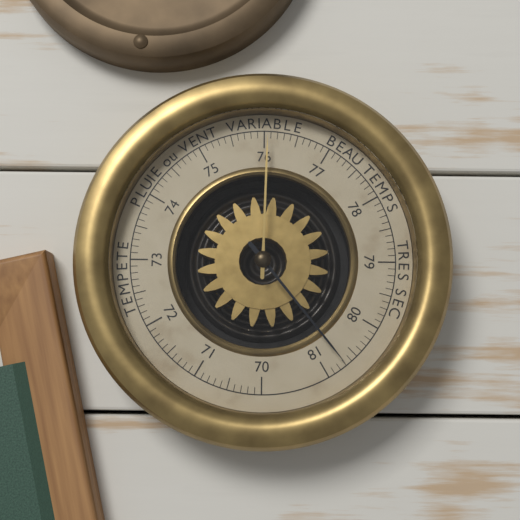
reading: 80.7 (no unit)
